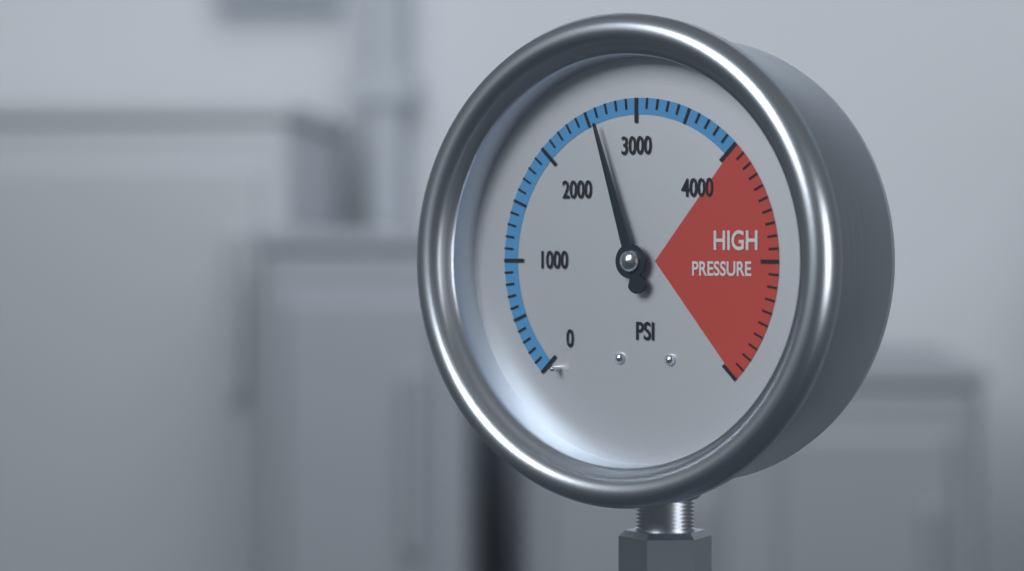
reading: 2600 psi
